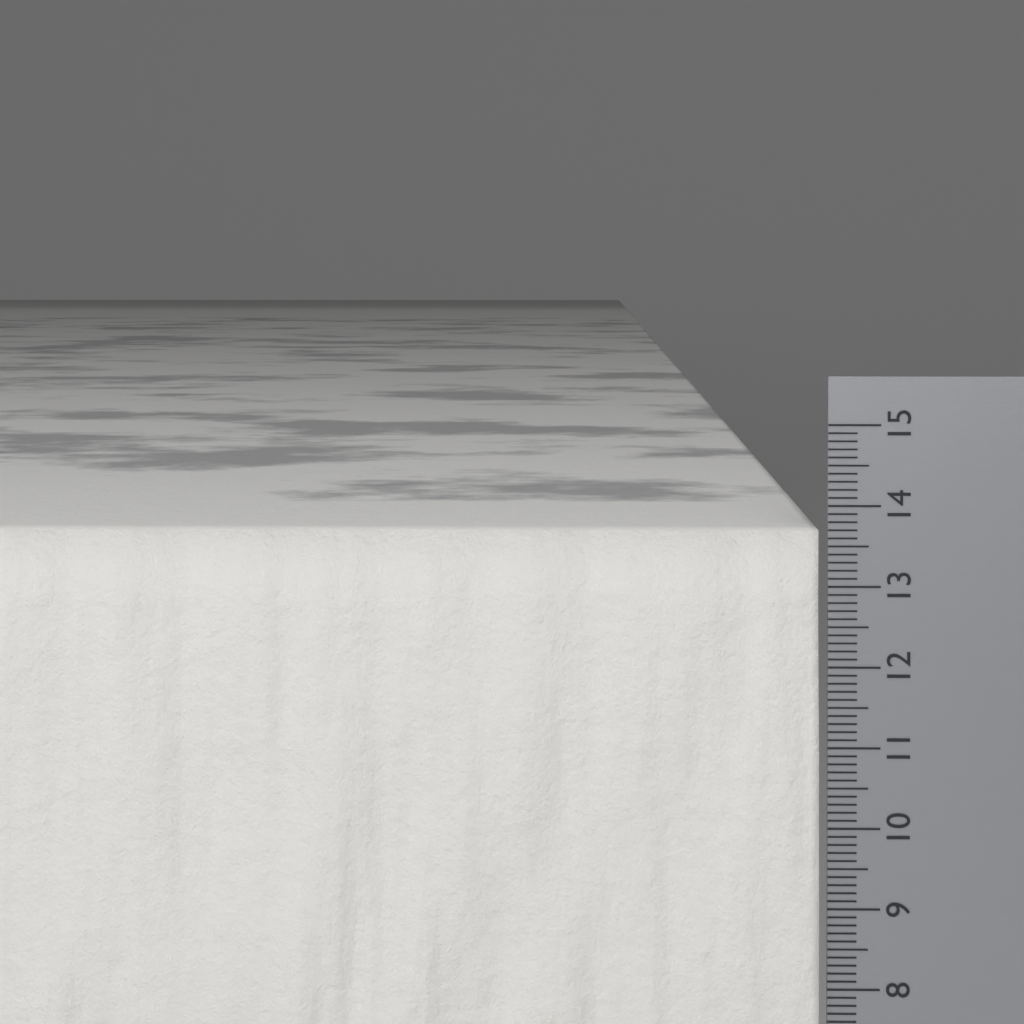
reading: 13.7 cm
